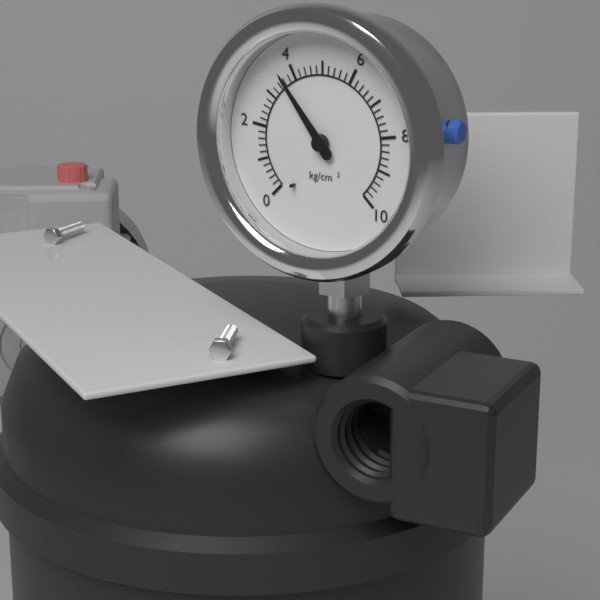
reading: 3.6 kg/cm²
